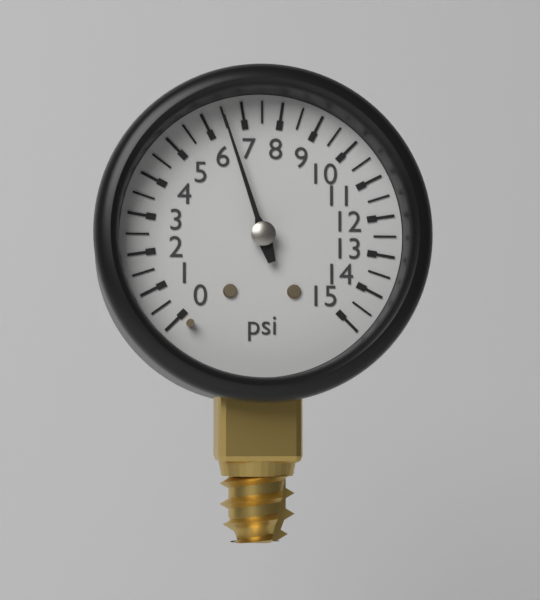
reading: 6.5 psi
